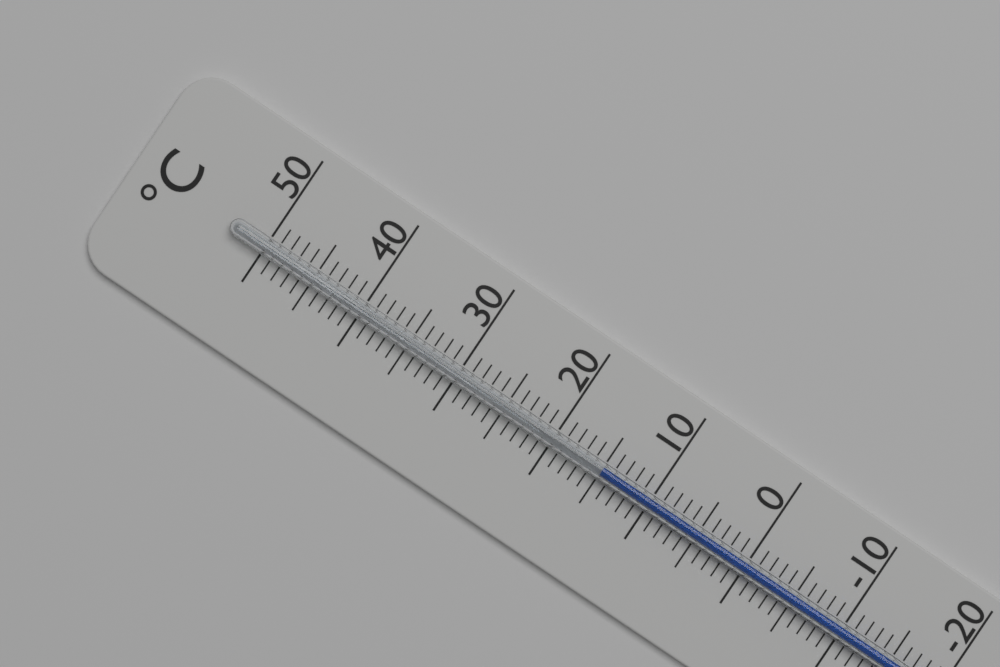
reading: 15 °C
